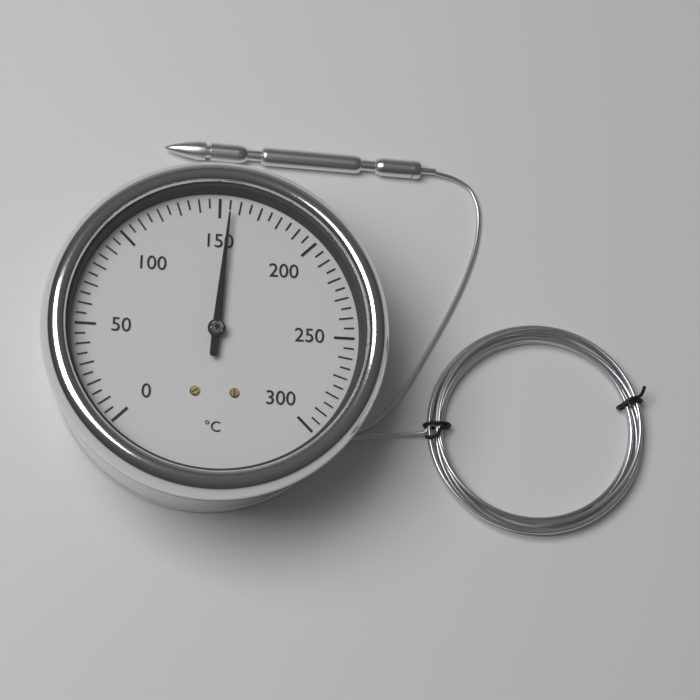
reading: 155 °C
